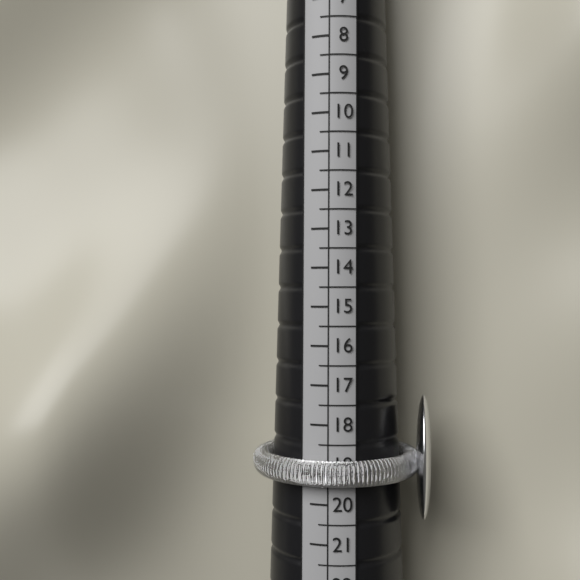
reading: 19.5 (no unit)
